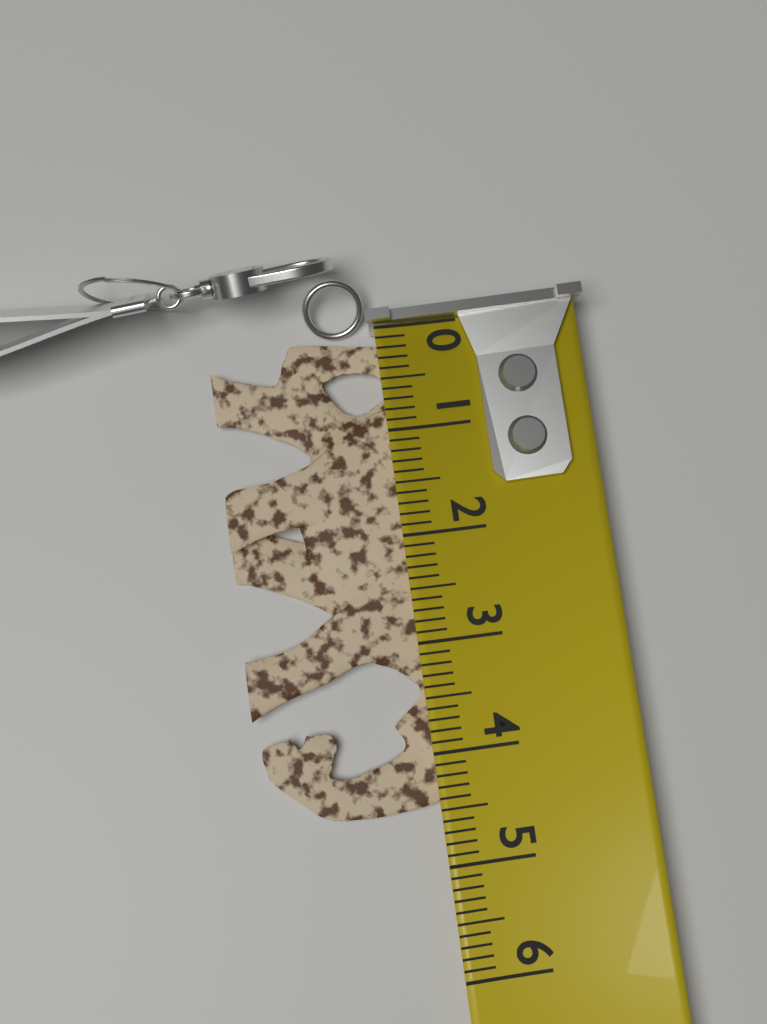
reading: 4.5 (no unit)
